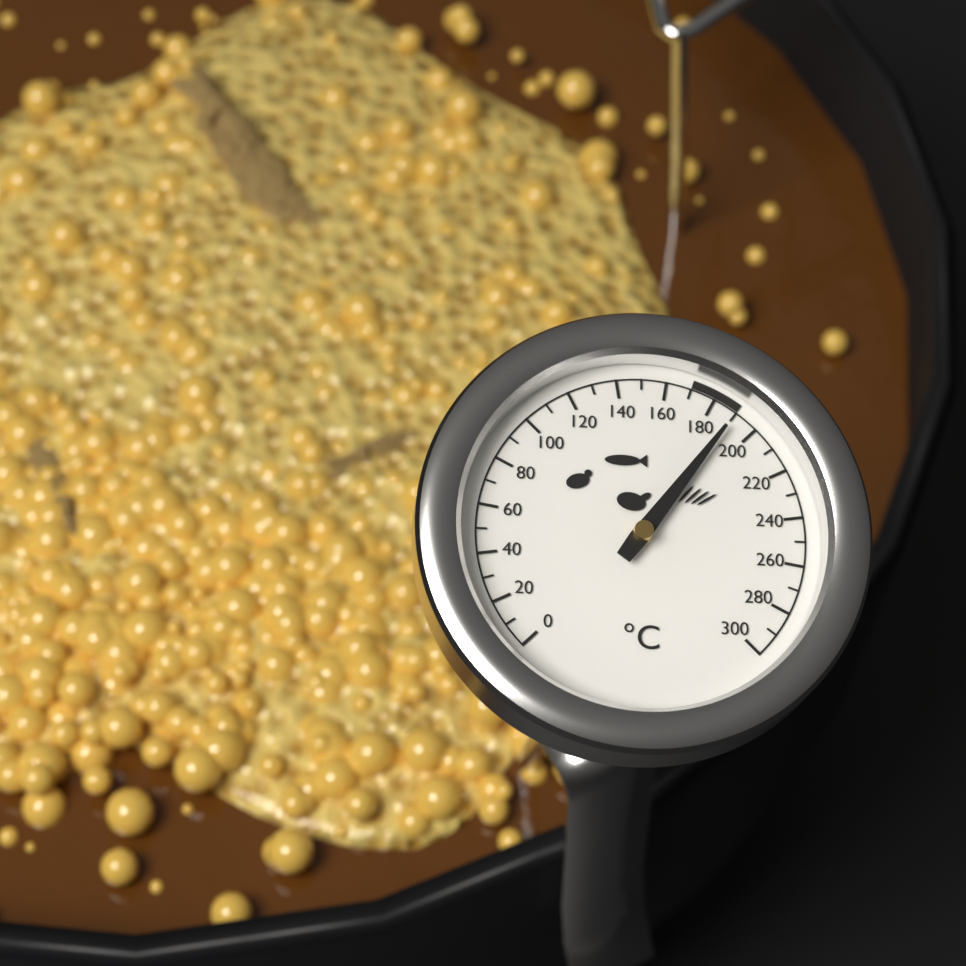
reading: 190 °C
